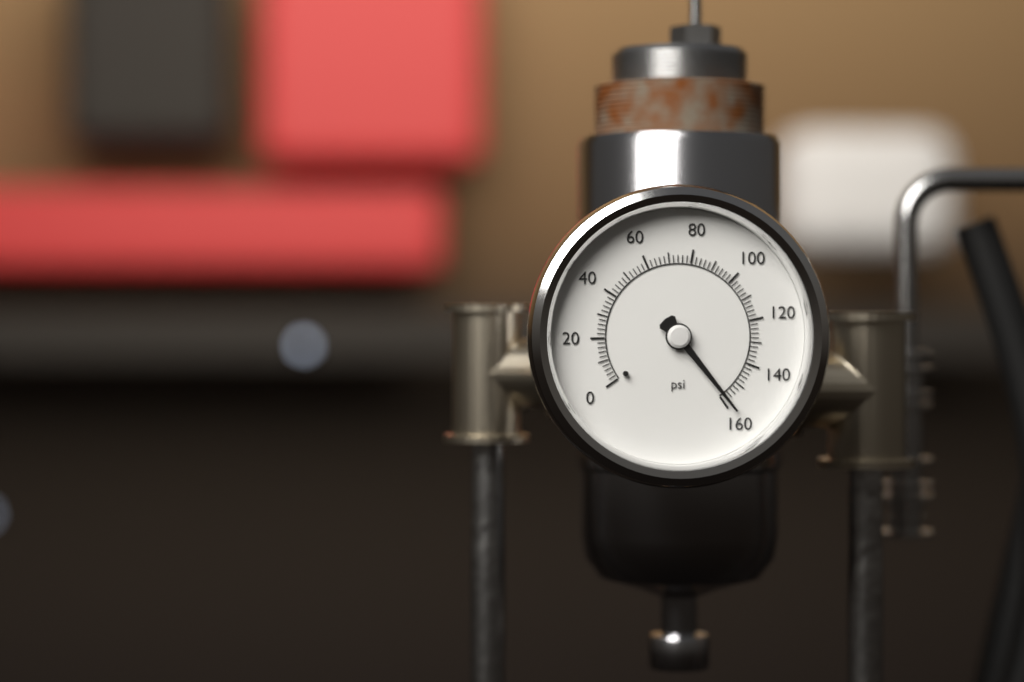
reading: 158 psi
